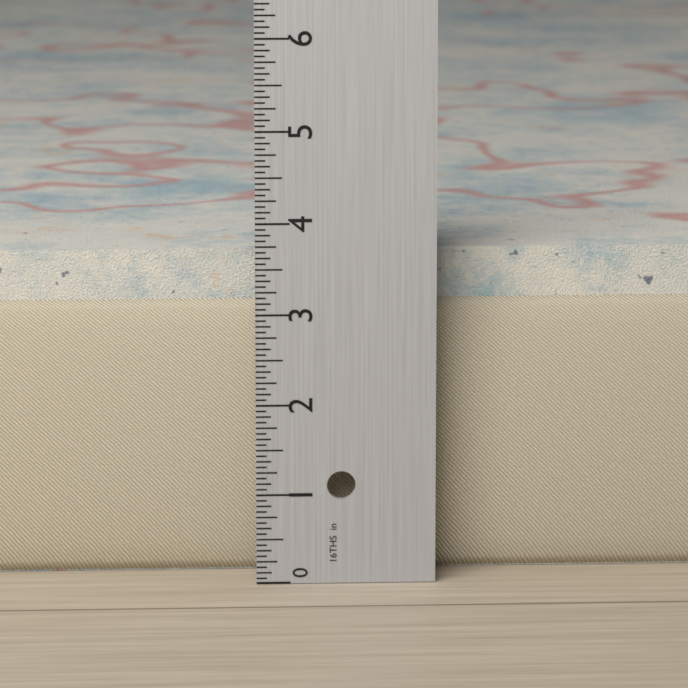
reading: 3.6250 in
